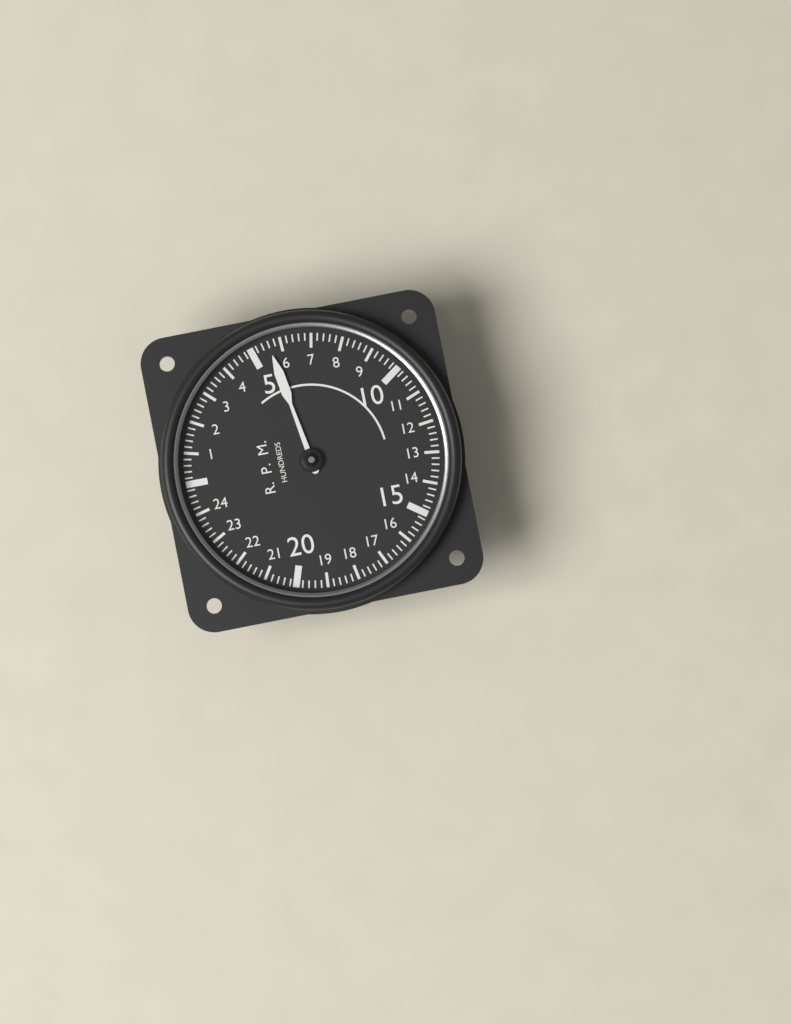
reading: 5.6 RPM x100
